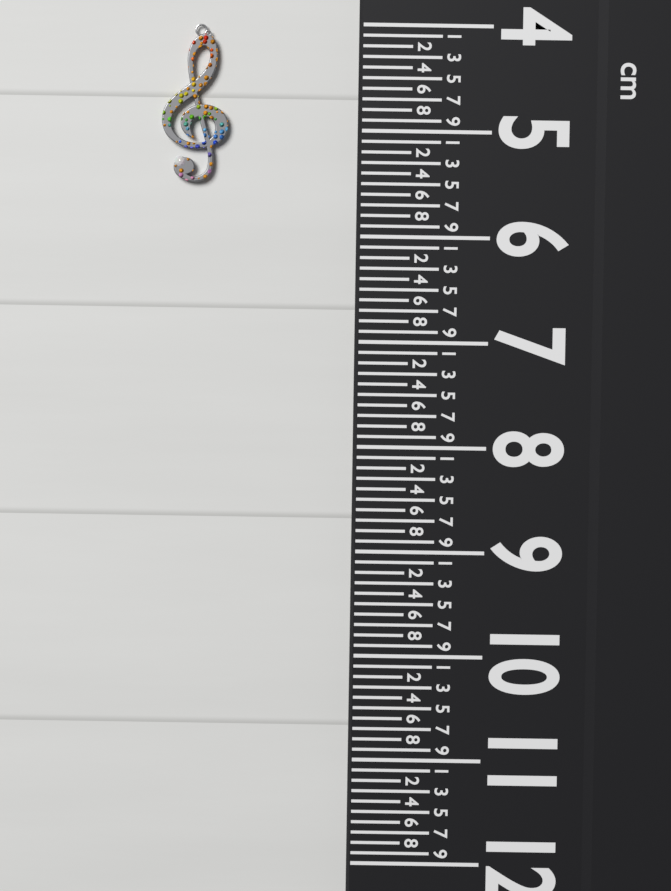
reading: 5.5 cm
